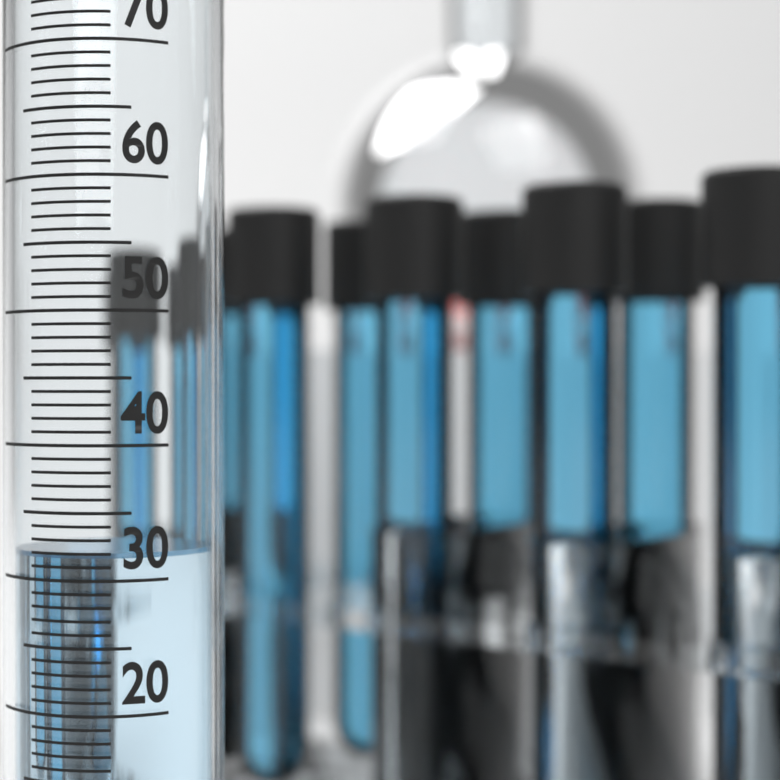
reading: 32 ml
